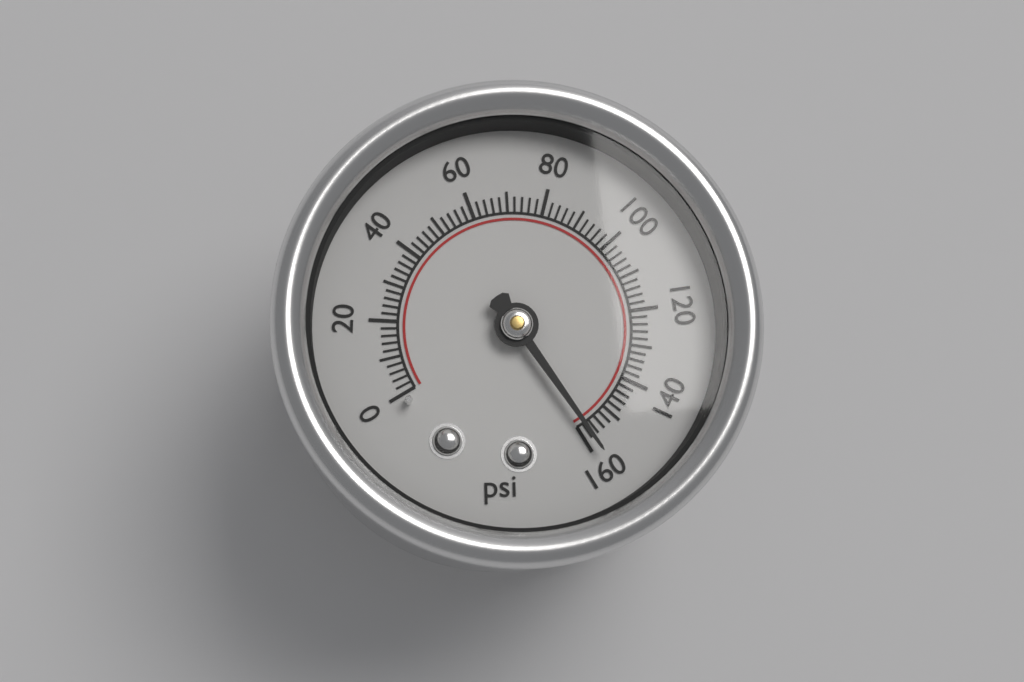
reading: 158 psi
